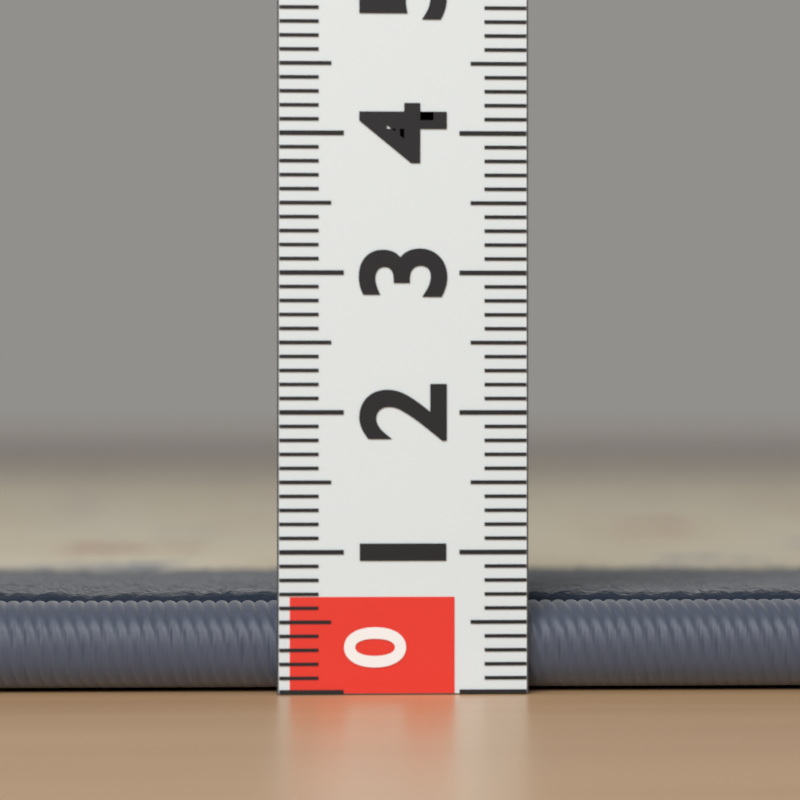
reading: 0.7 (no unit)
